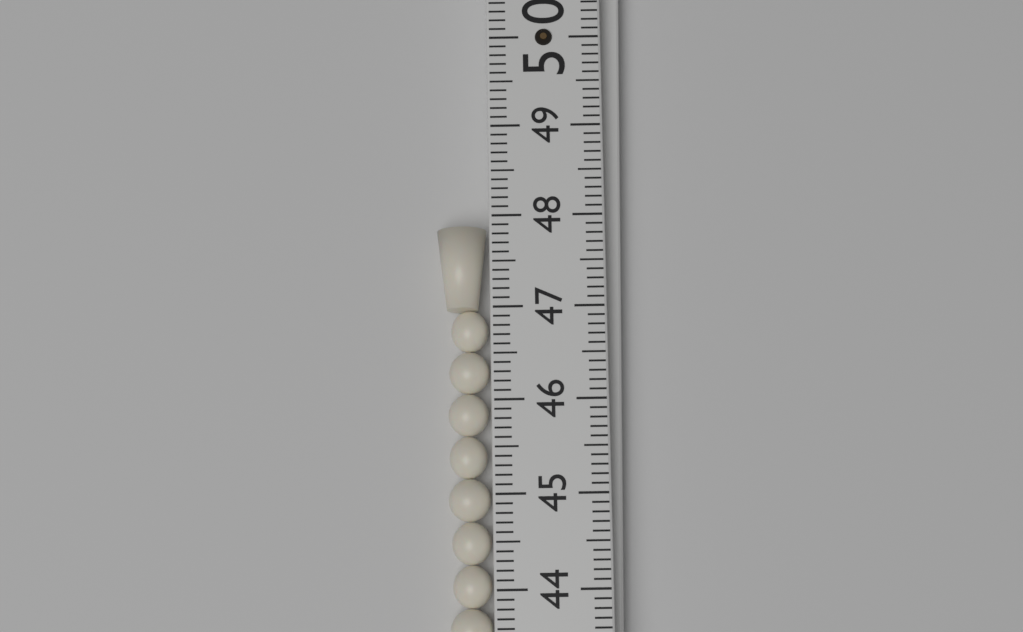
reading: 47.9 (no unit)
